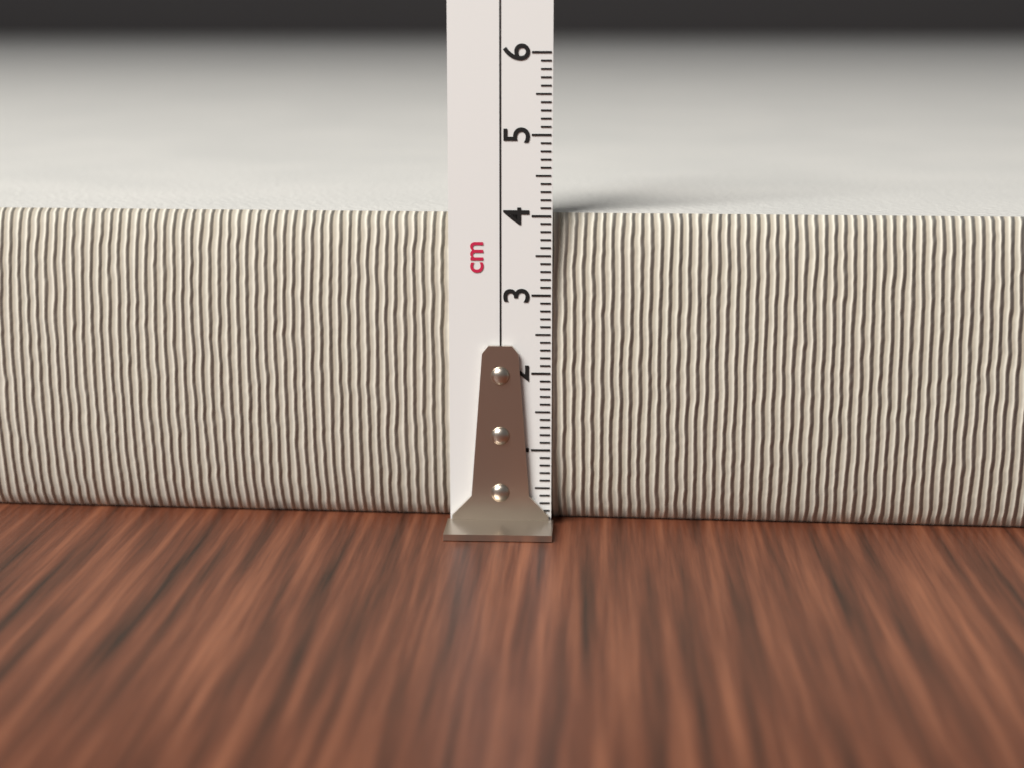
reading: 4.0 cm
